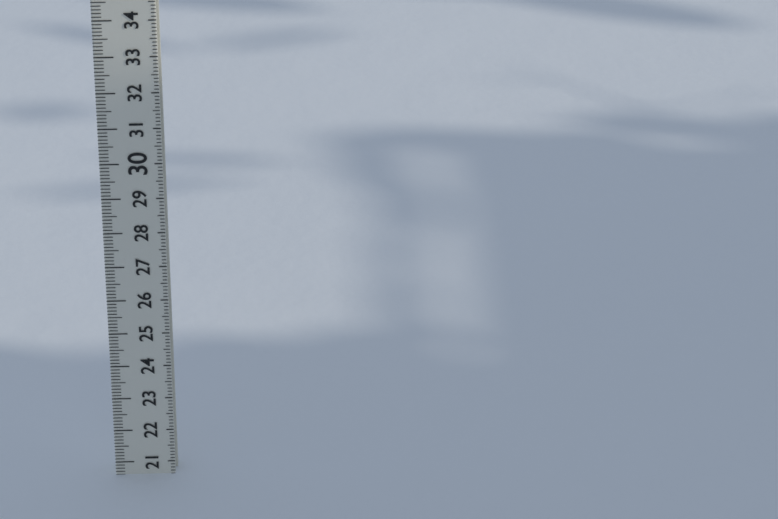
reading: 20.6 (no unit)
